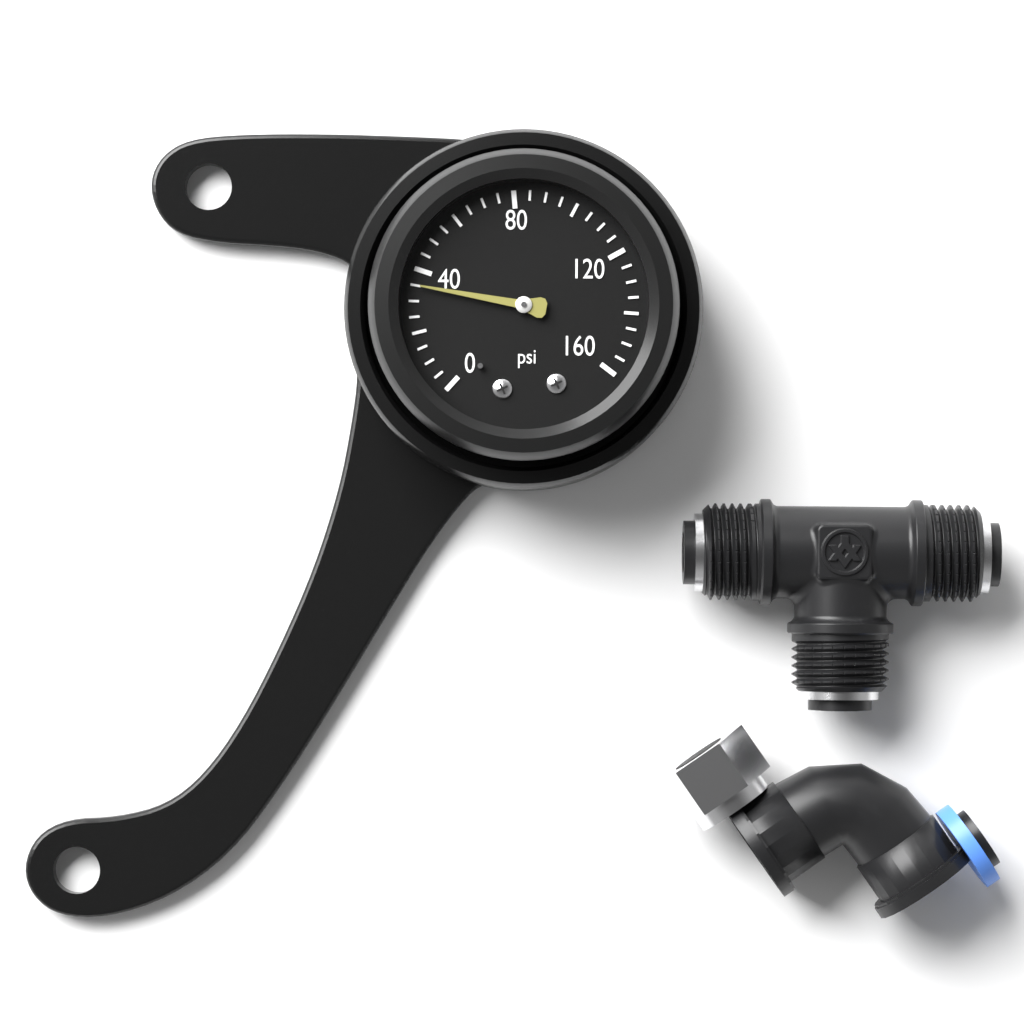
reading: 35 psi
